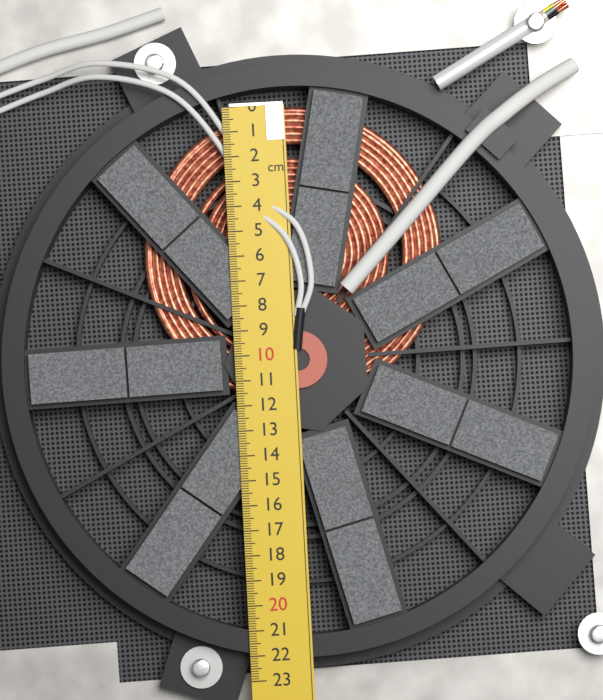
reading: 12.0 cm
